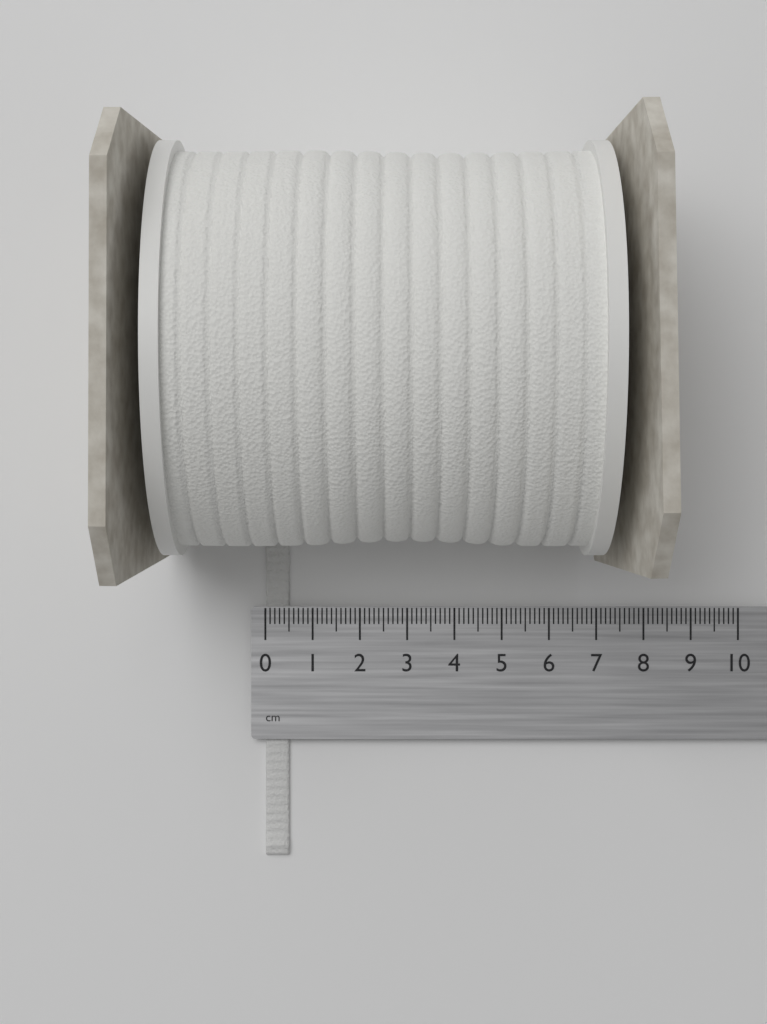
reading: 0.5 cm
